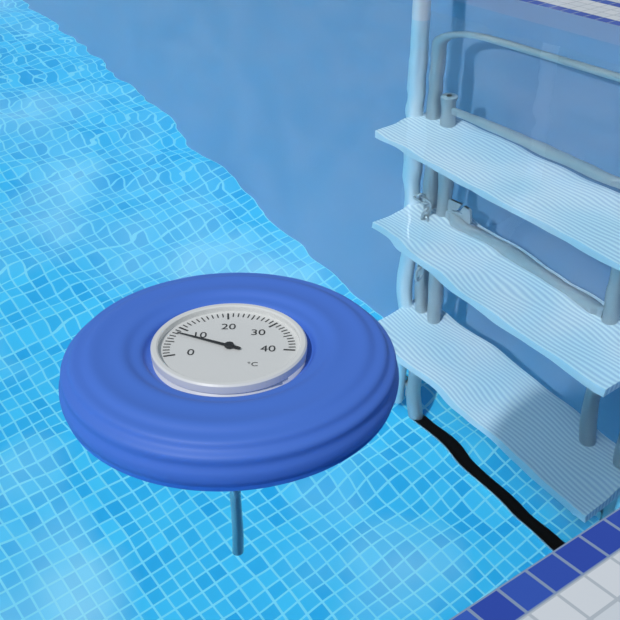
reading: 8 °C
